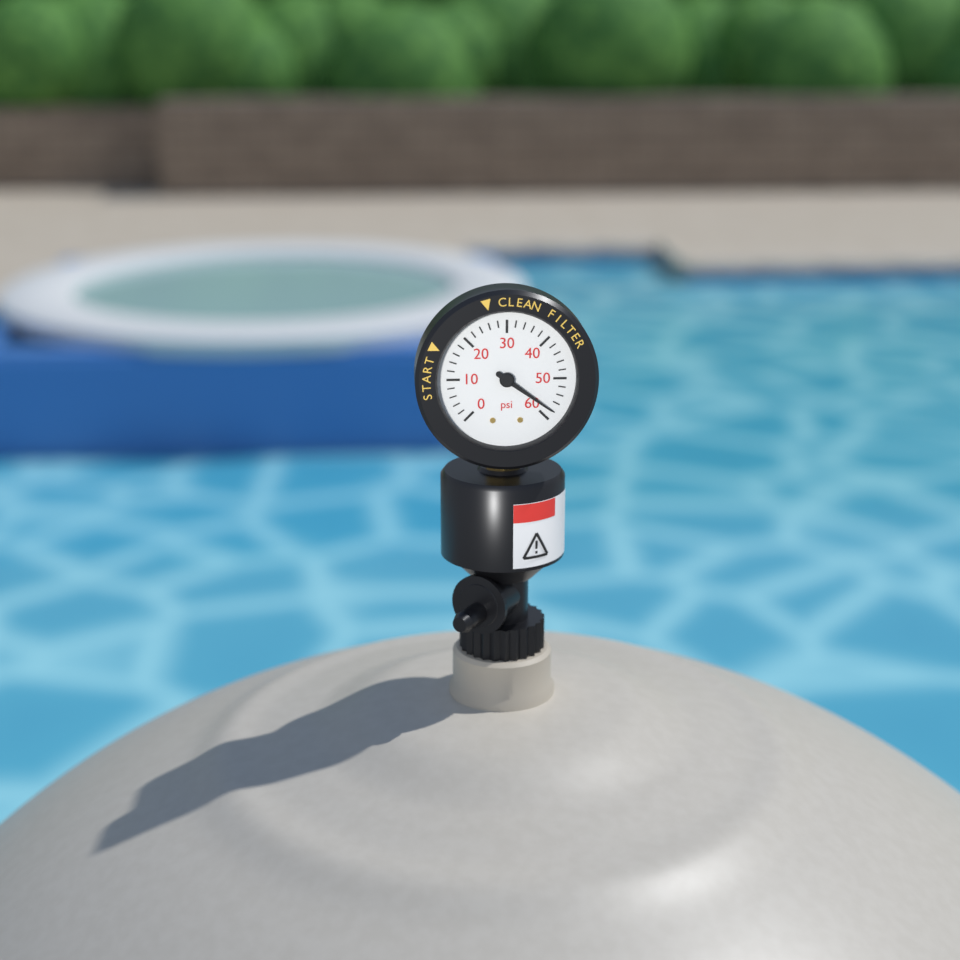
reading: 58 psi
